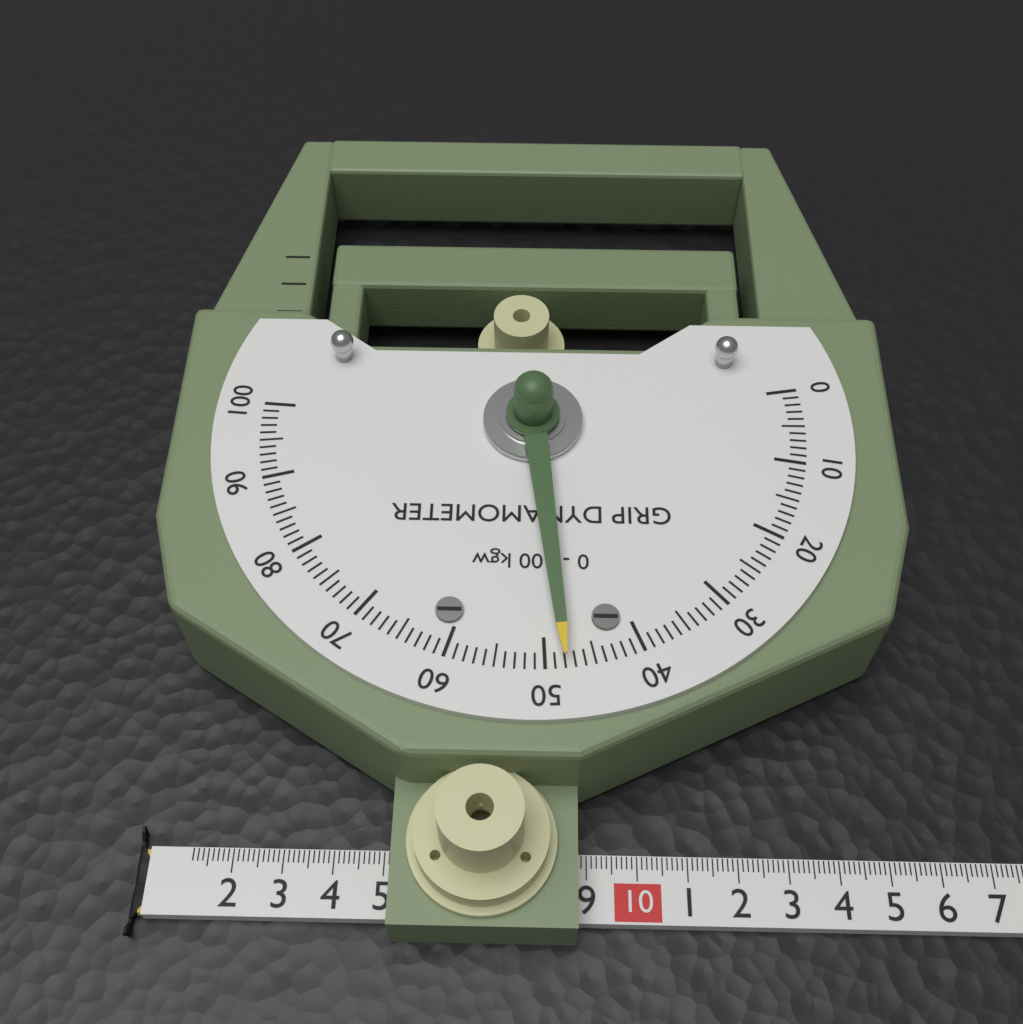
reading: 48 kgw
